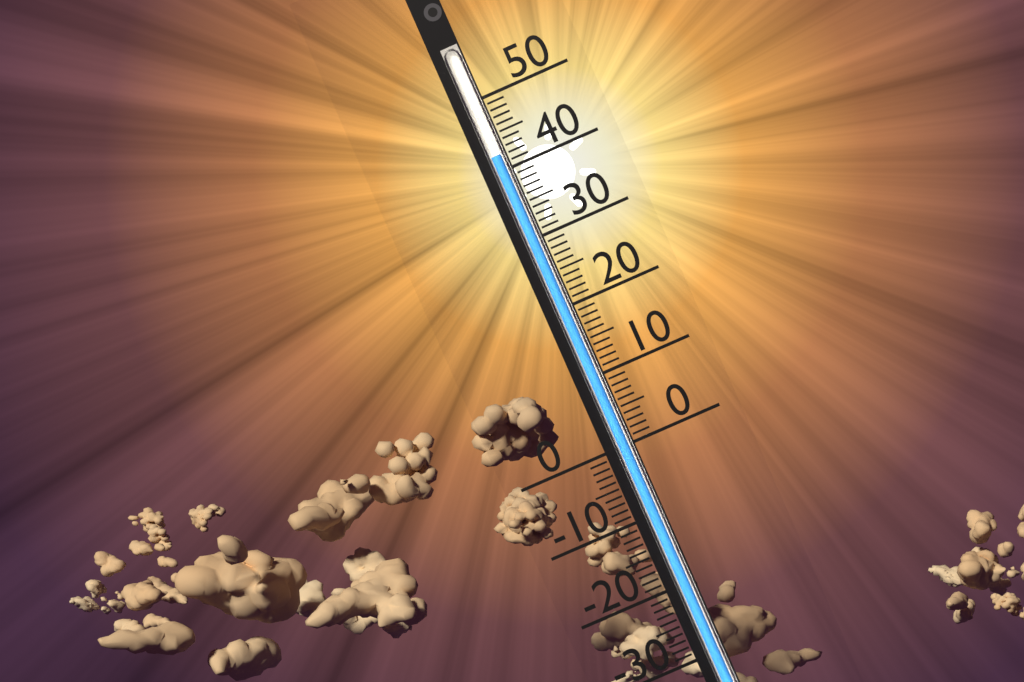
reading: 42 (no unit)
